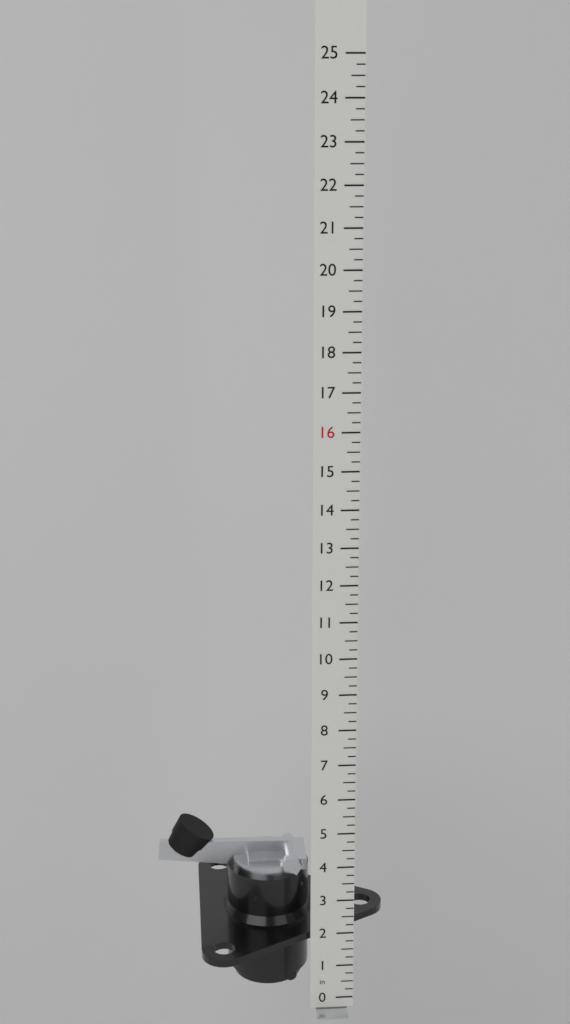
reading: 4.75 in
